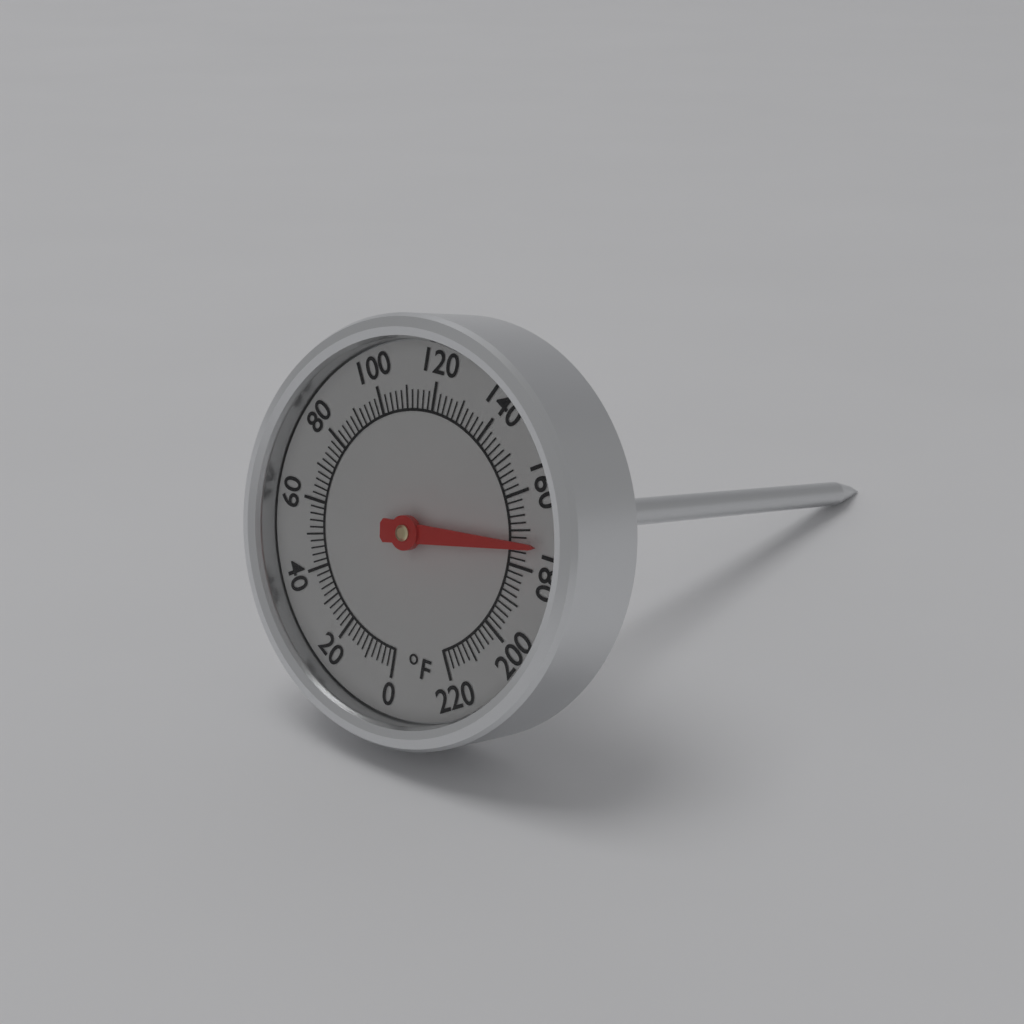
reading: 174 °F
